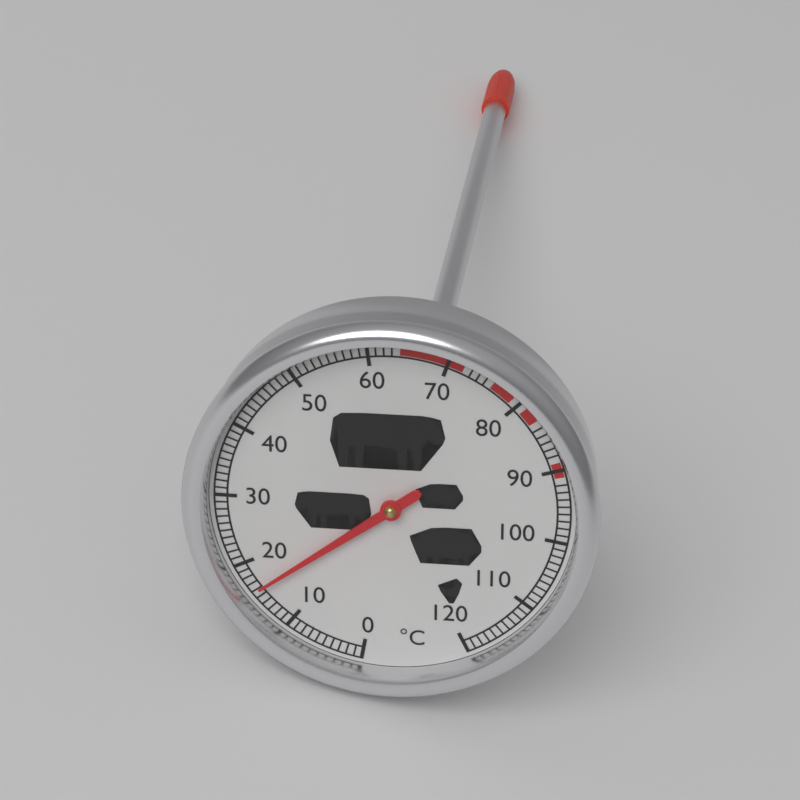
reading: 16 °C
